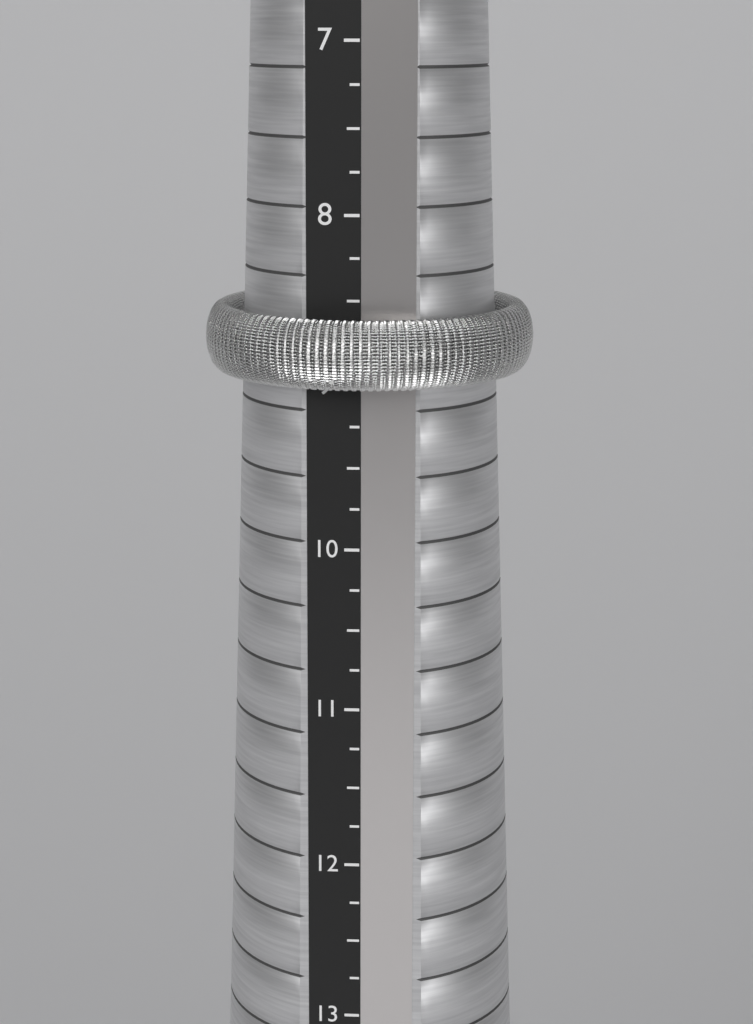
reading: 9.00 (no unit)
